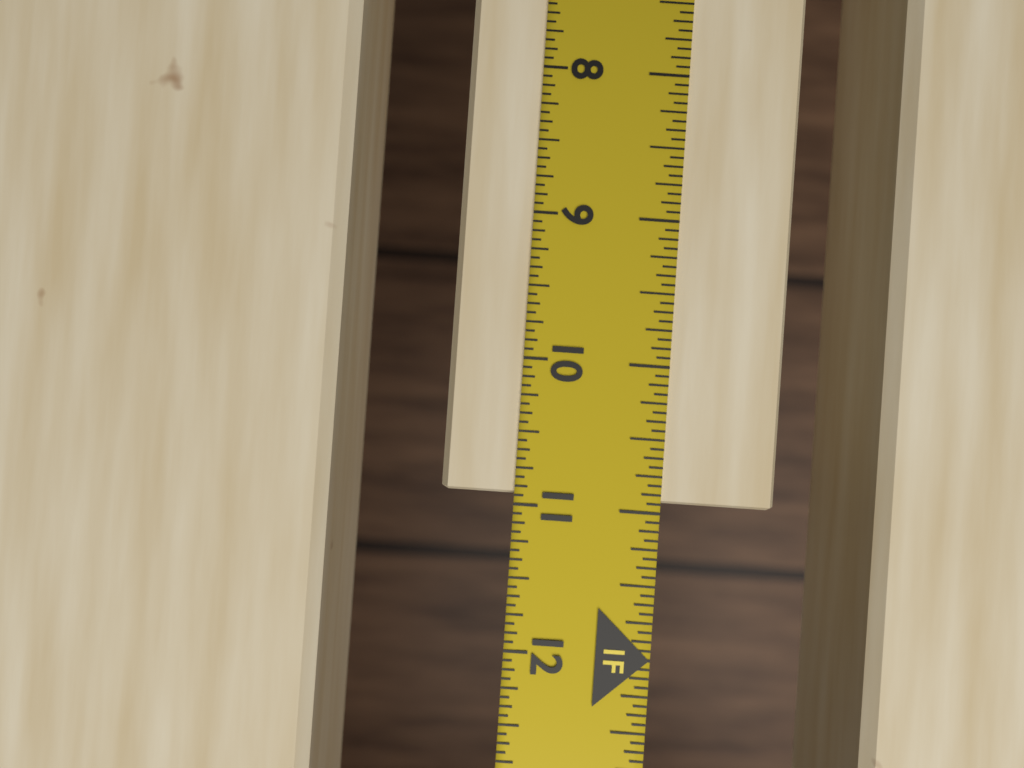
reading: 10.9375 in
